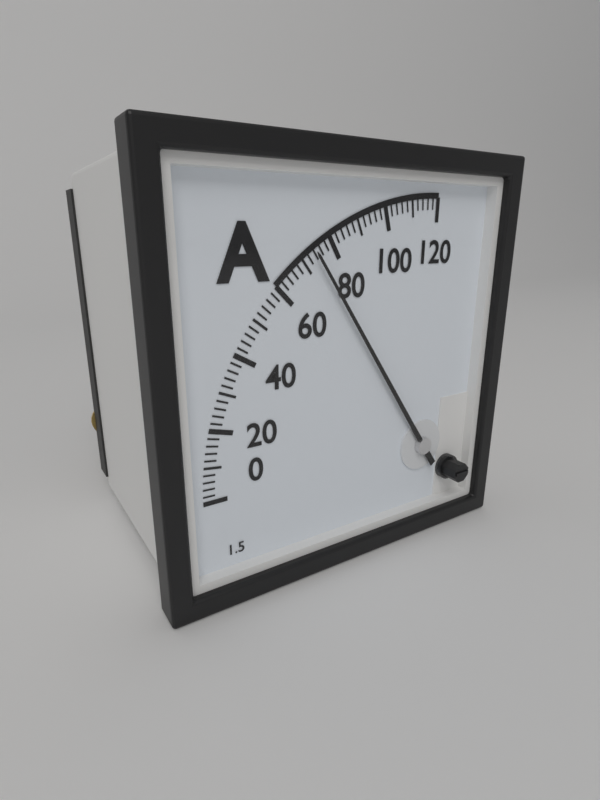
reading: 74 A
